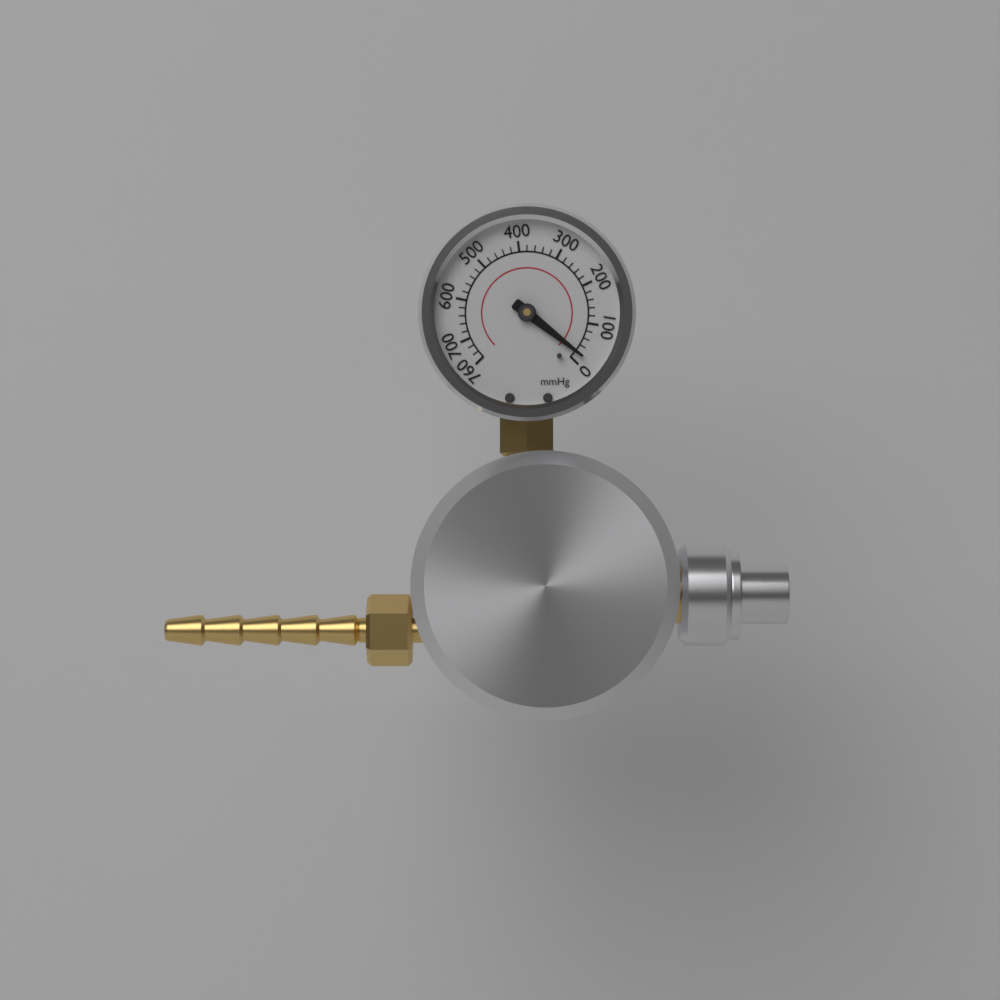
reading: 20 mmHg
